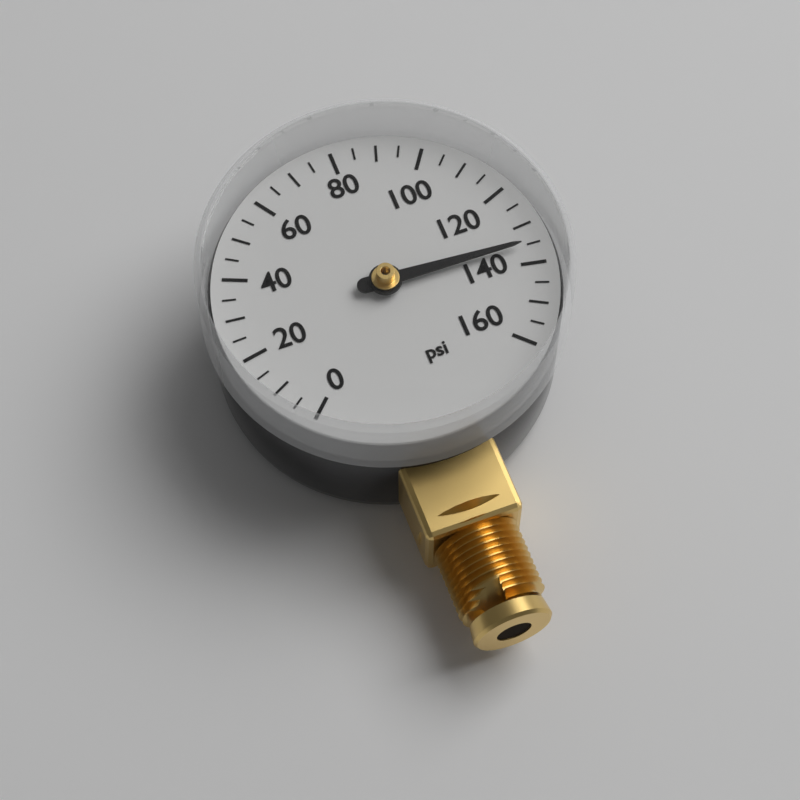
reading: 135 psi
